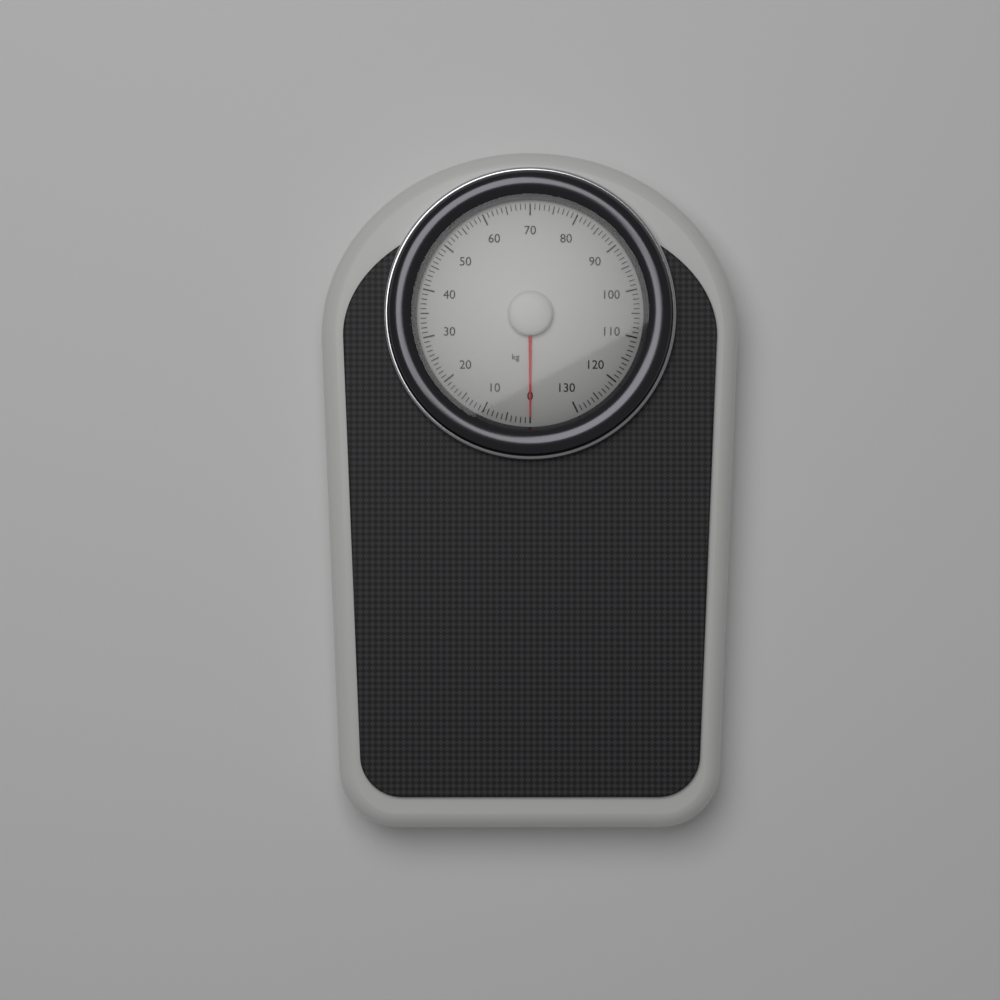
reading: 0 kg
